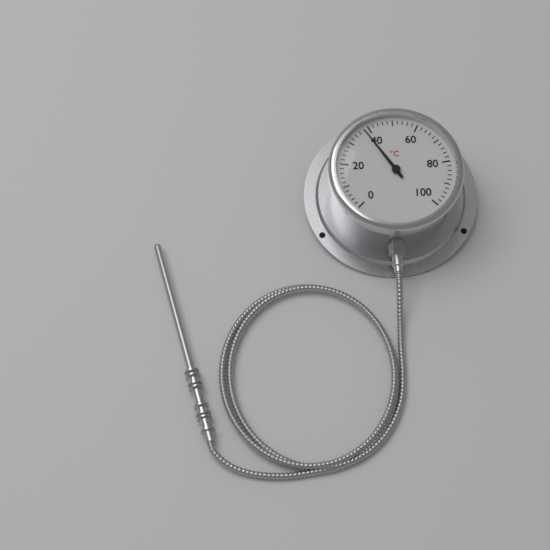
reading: 38 °C
